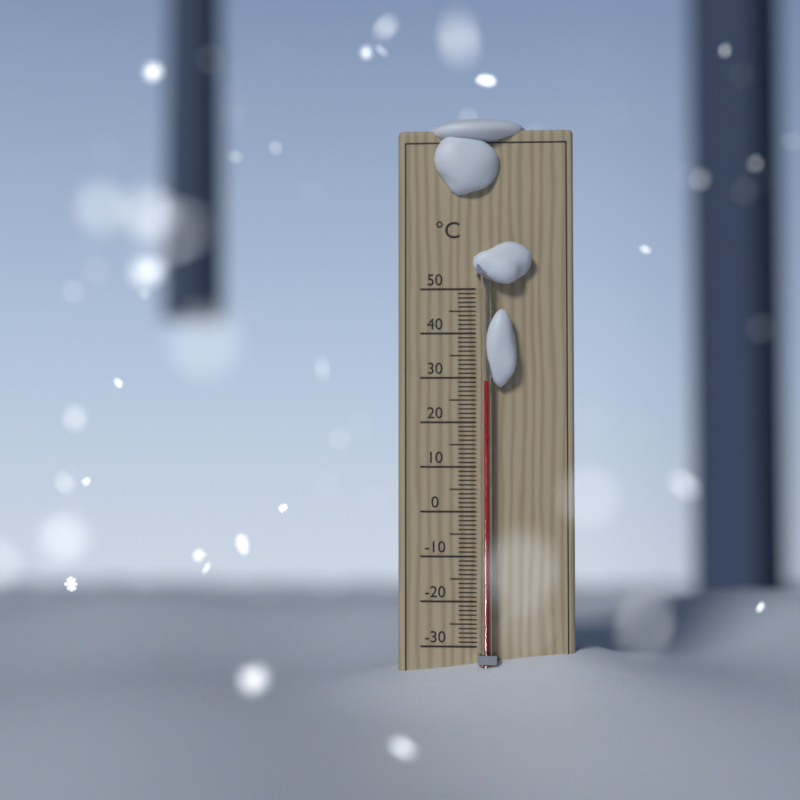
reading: 29 °C
